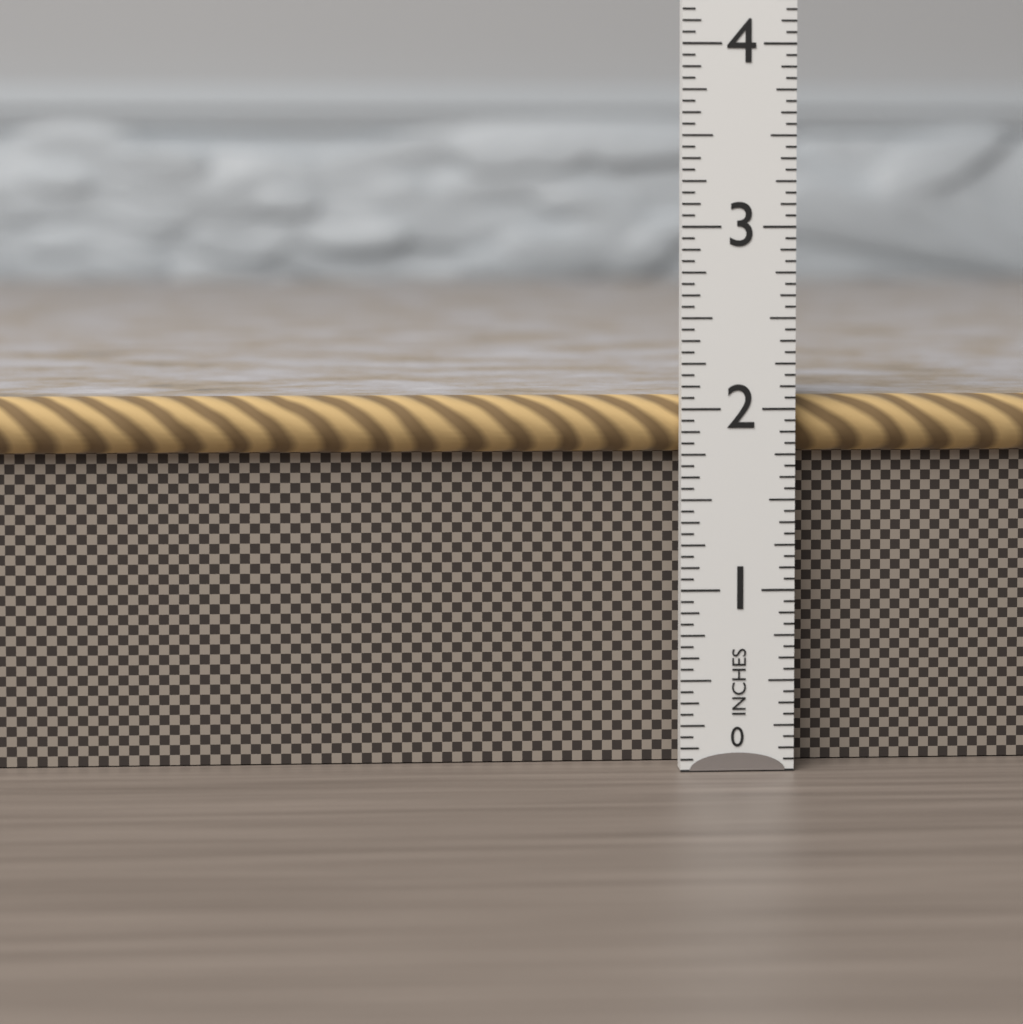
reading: 2.0625 in
